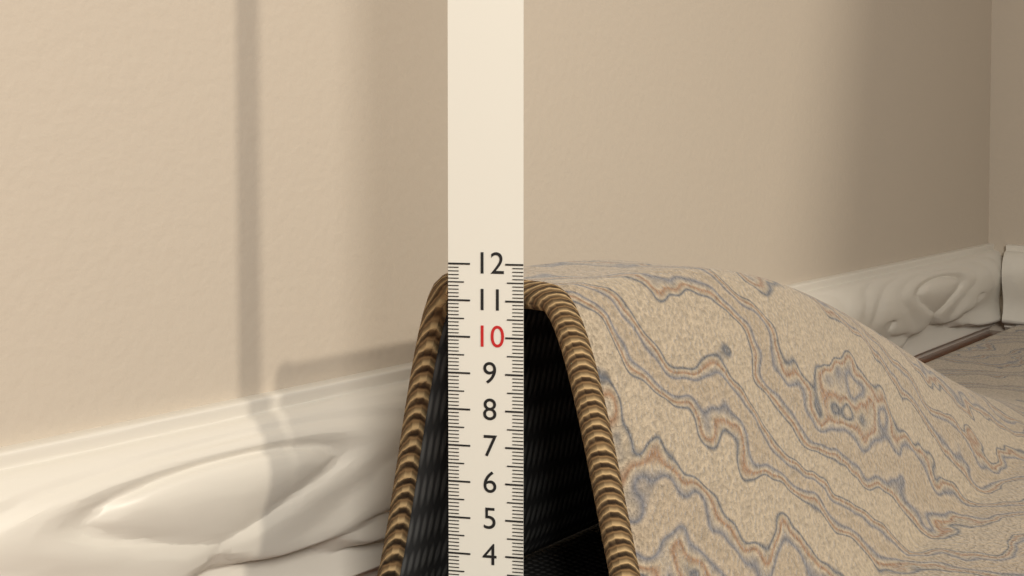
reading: 11.5 (no unit)
